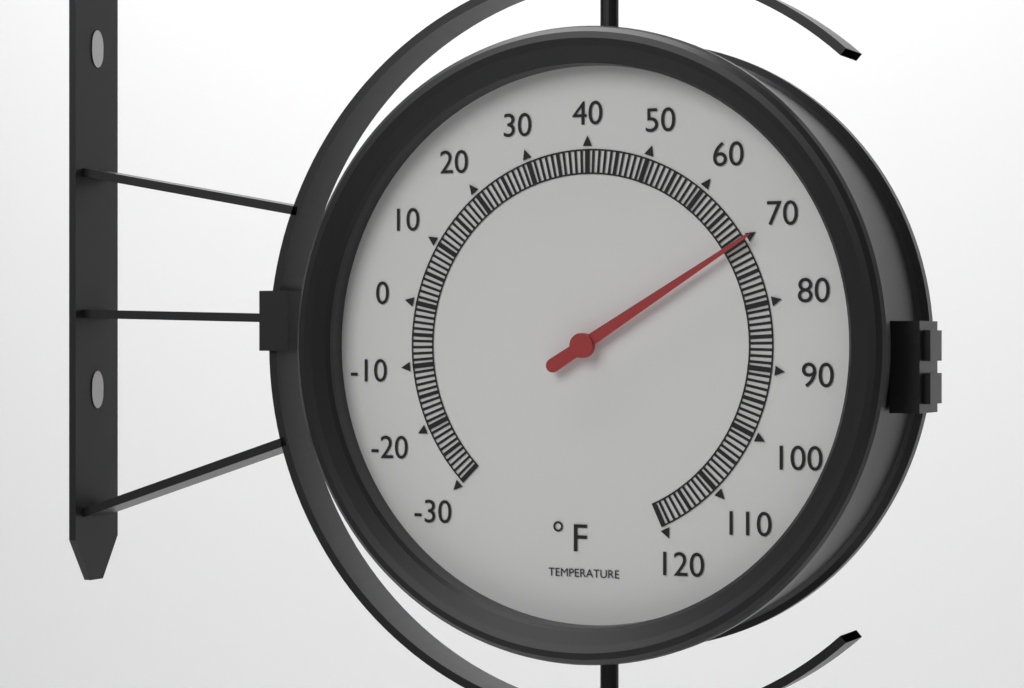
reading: 70 °F
